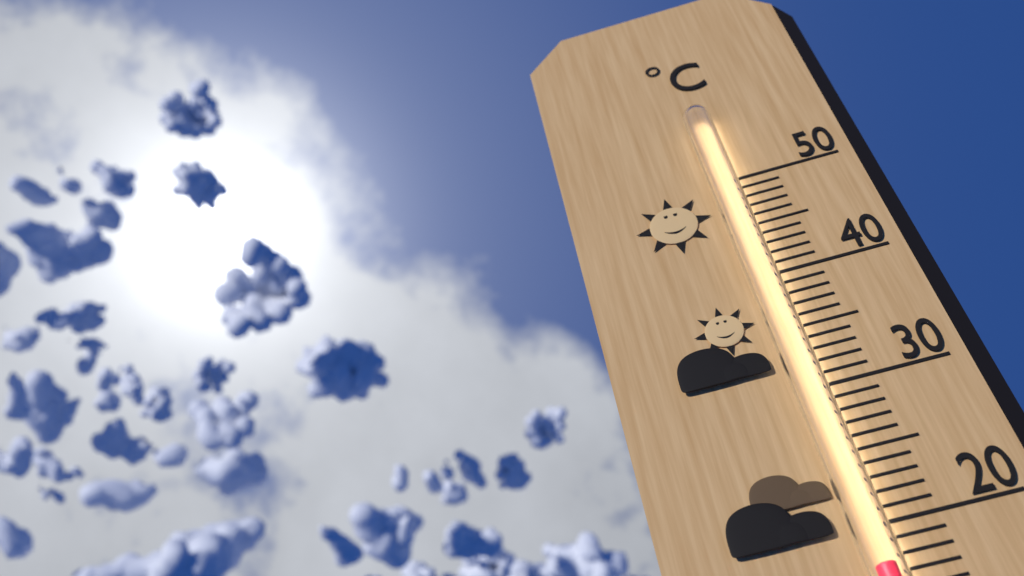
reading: 17 °C
